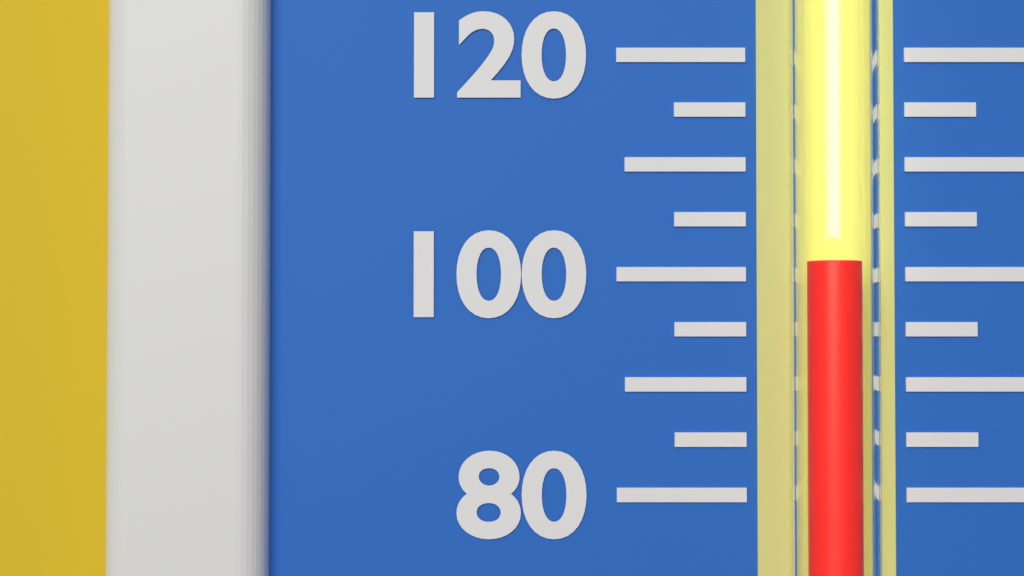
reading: 101 (no unit)
